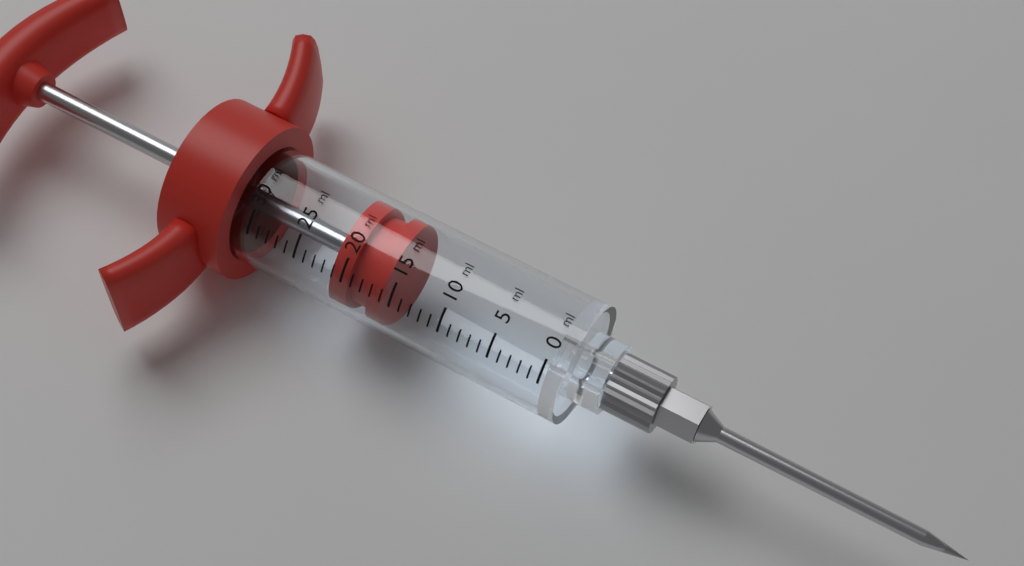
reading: 16 ml
